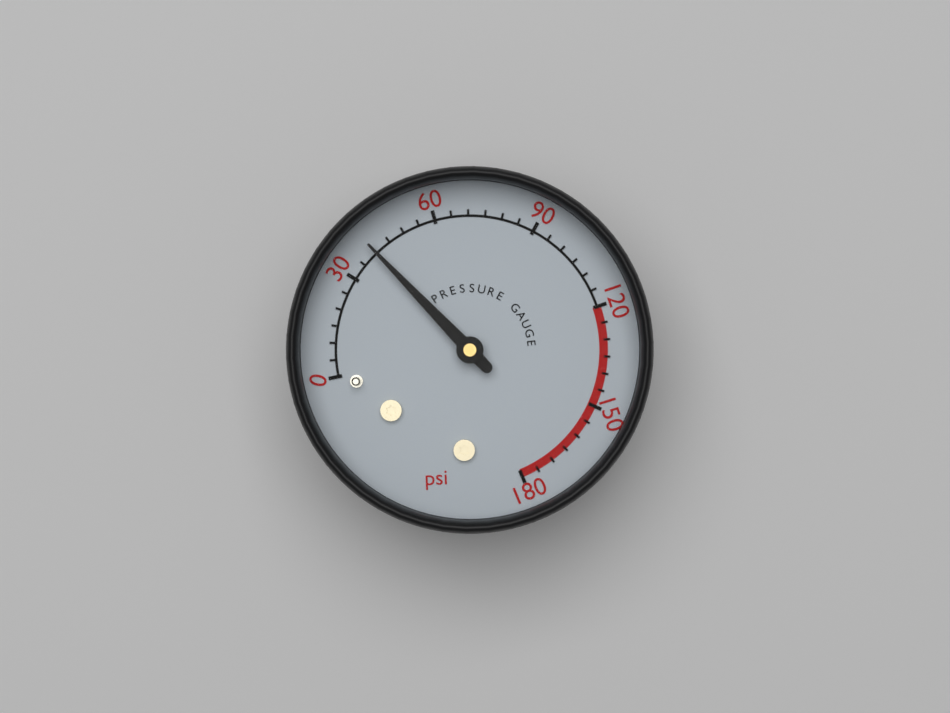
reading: 40 psi
